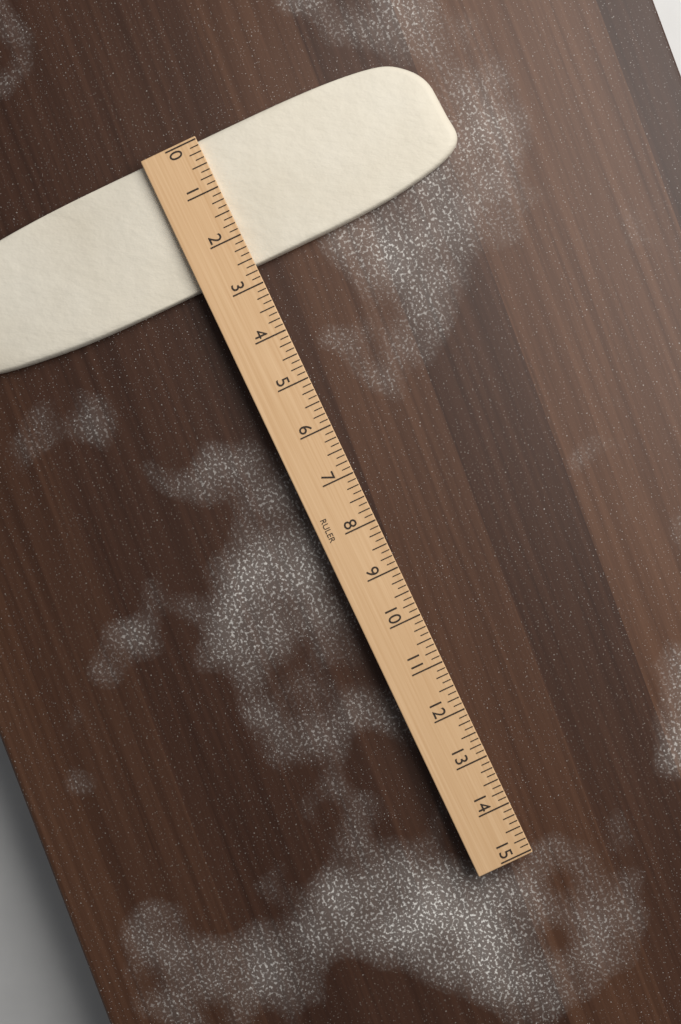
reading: 2.625 (no unit)
